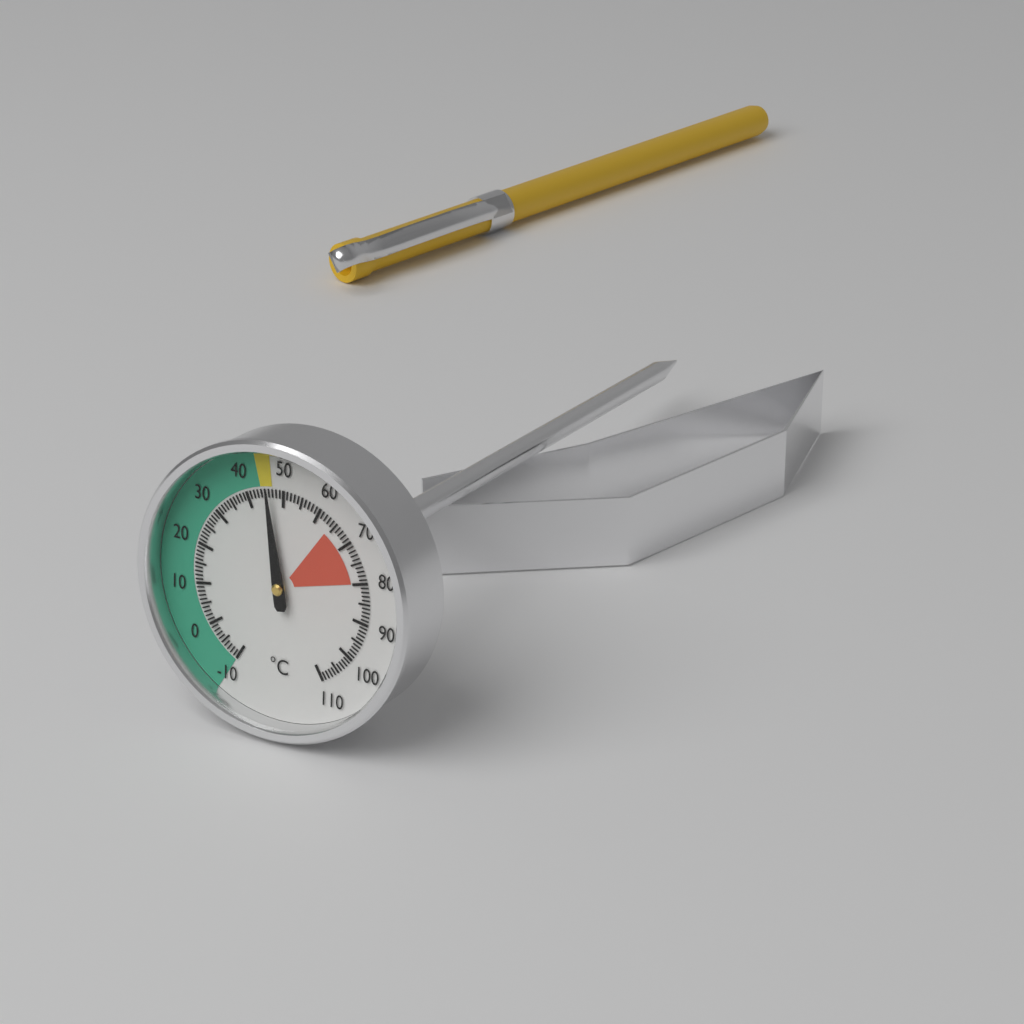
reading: 46 °C
